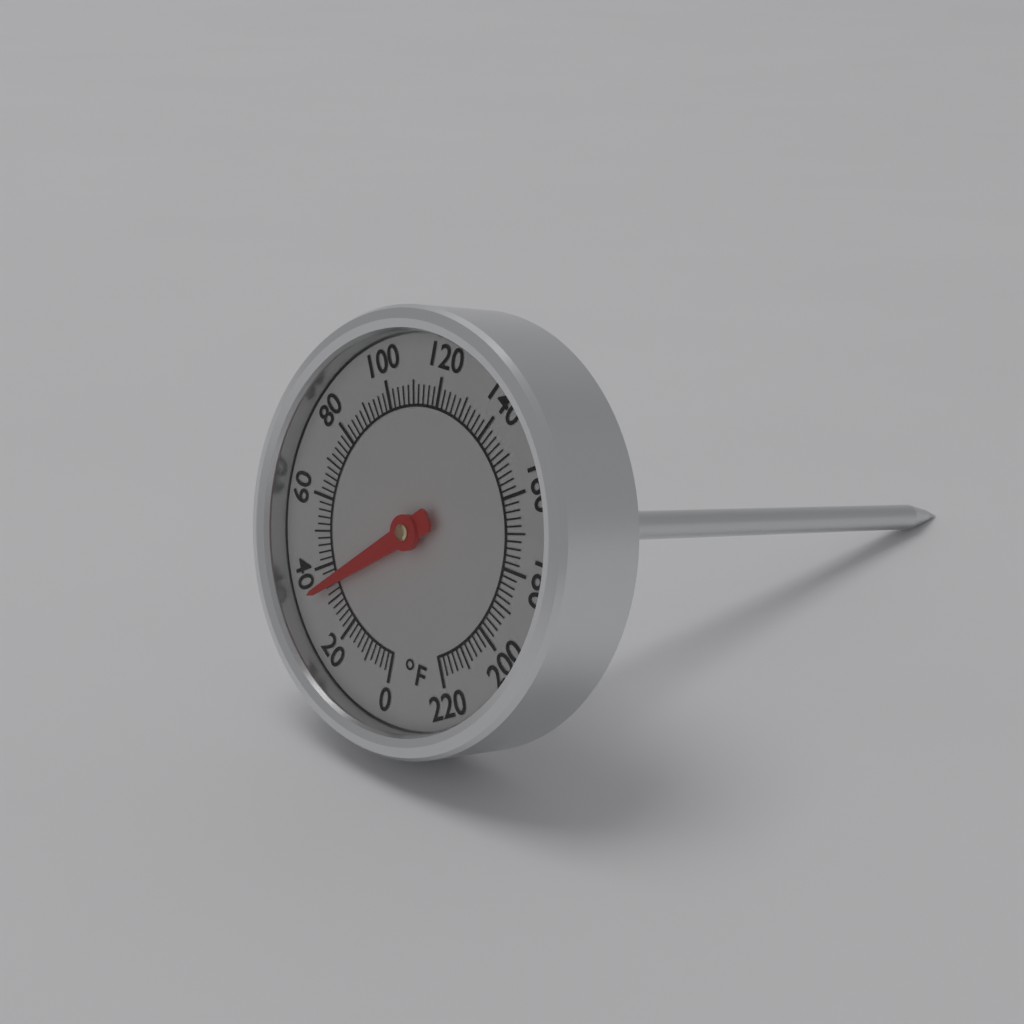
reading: 34 °F
